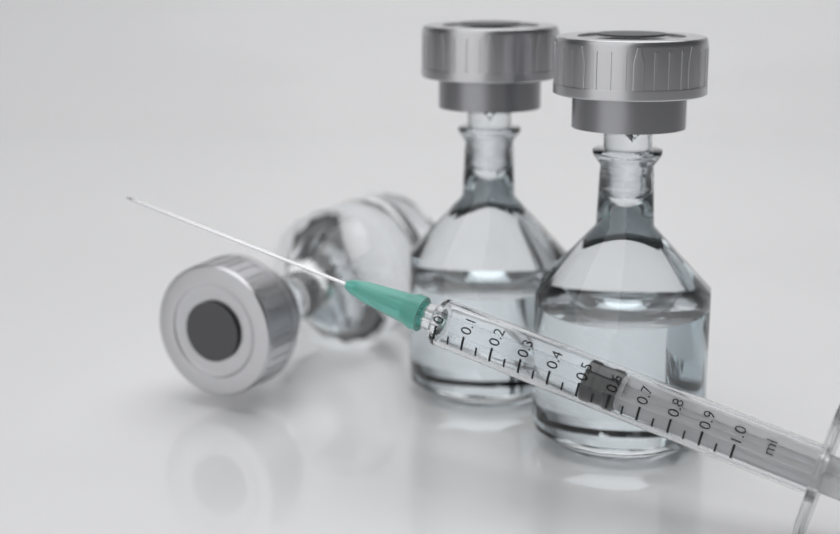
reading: 0.50 ml
